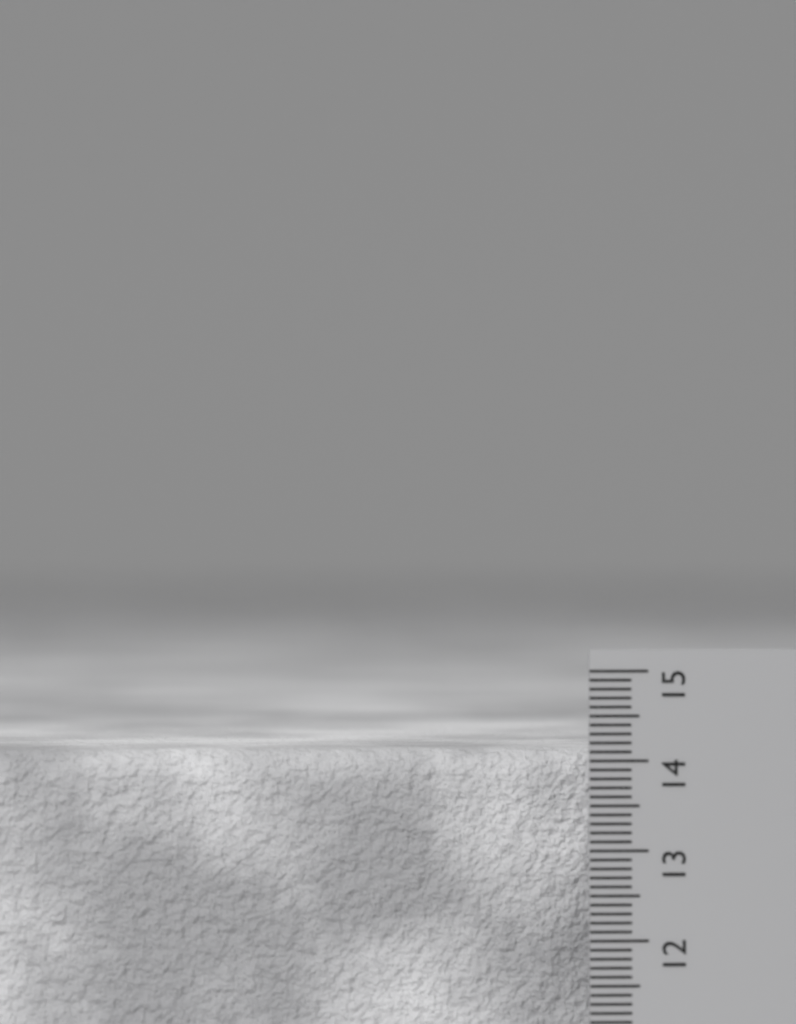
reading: 14.1 cm
